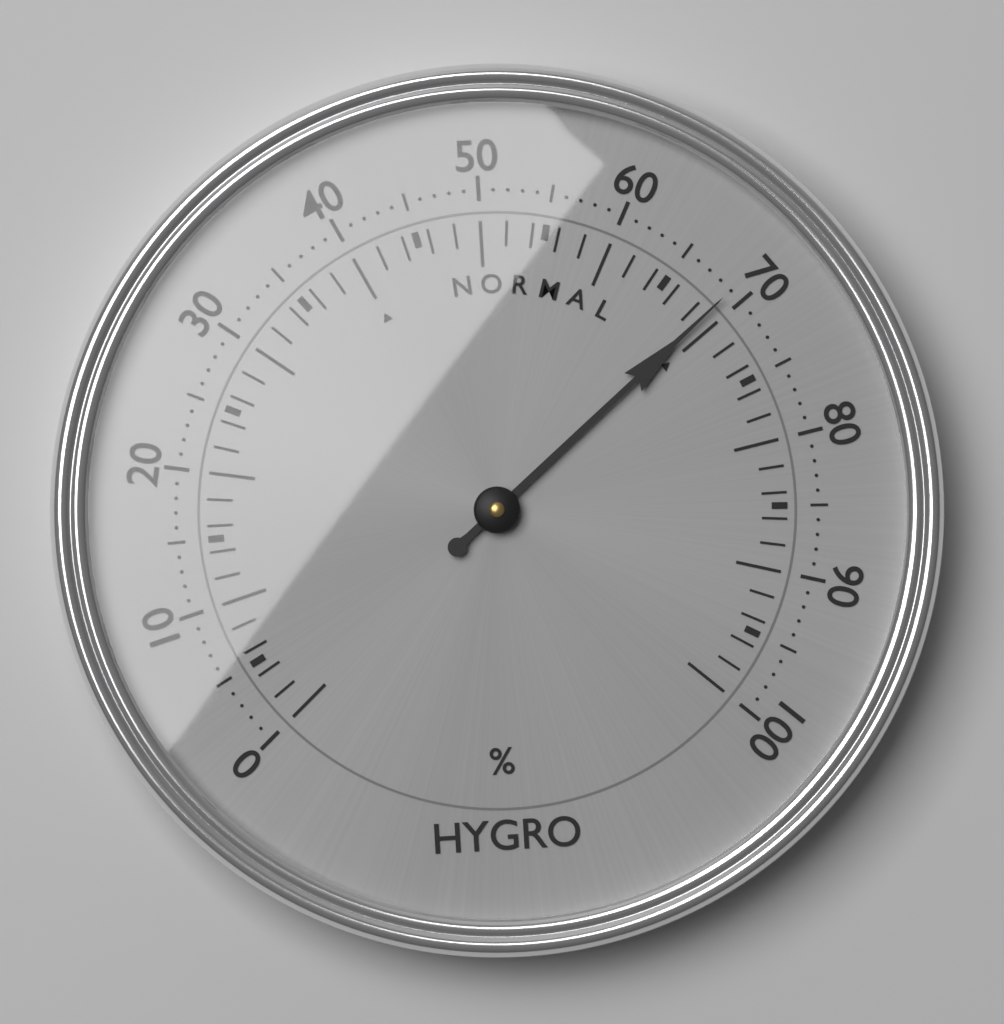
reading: 69 %
